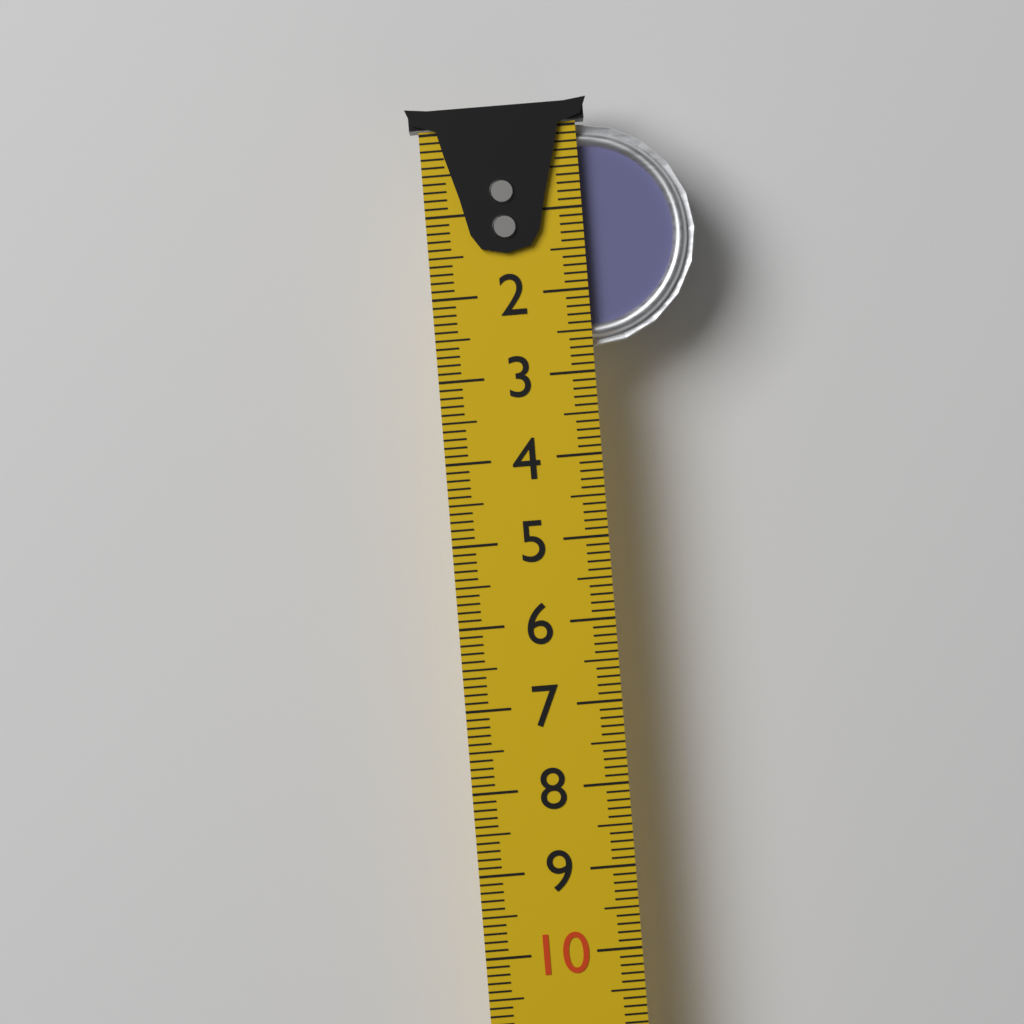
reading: 2.7 cm
